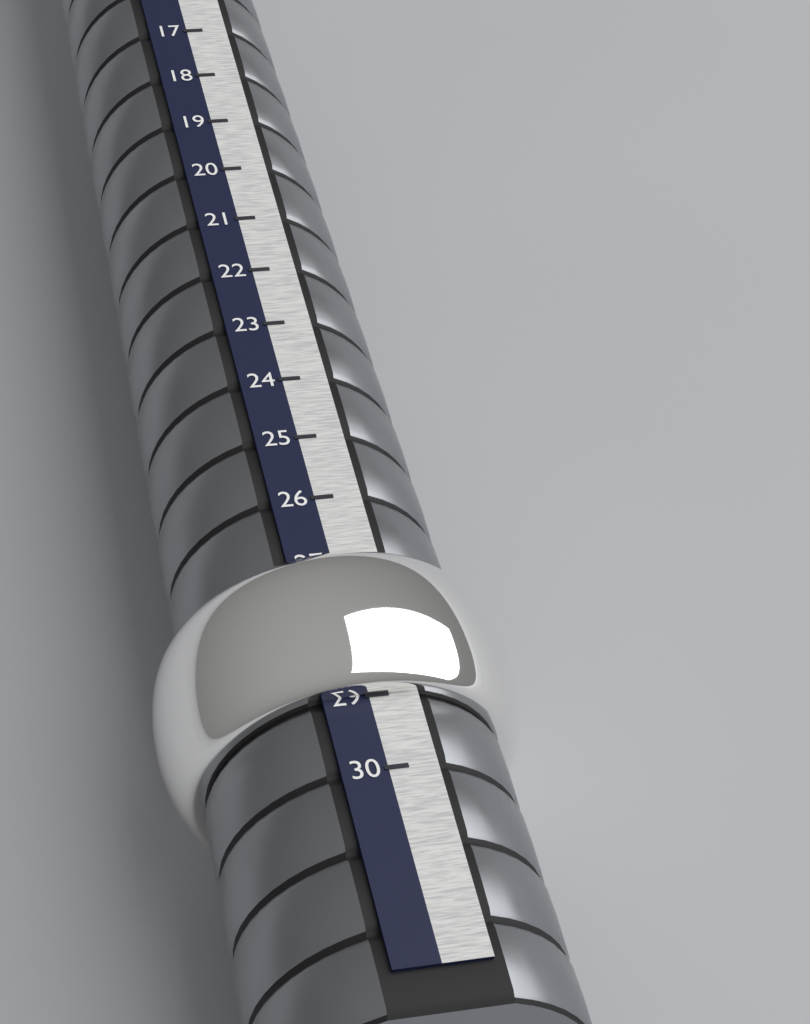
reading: 29 (no unit)
